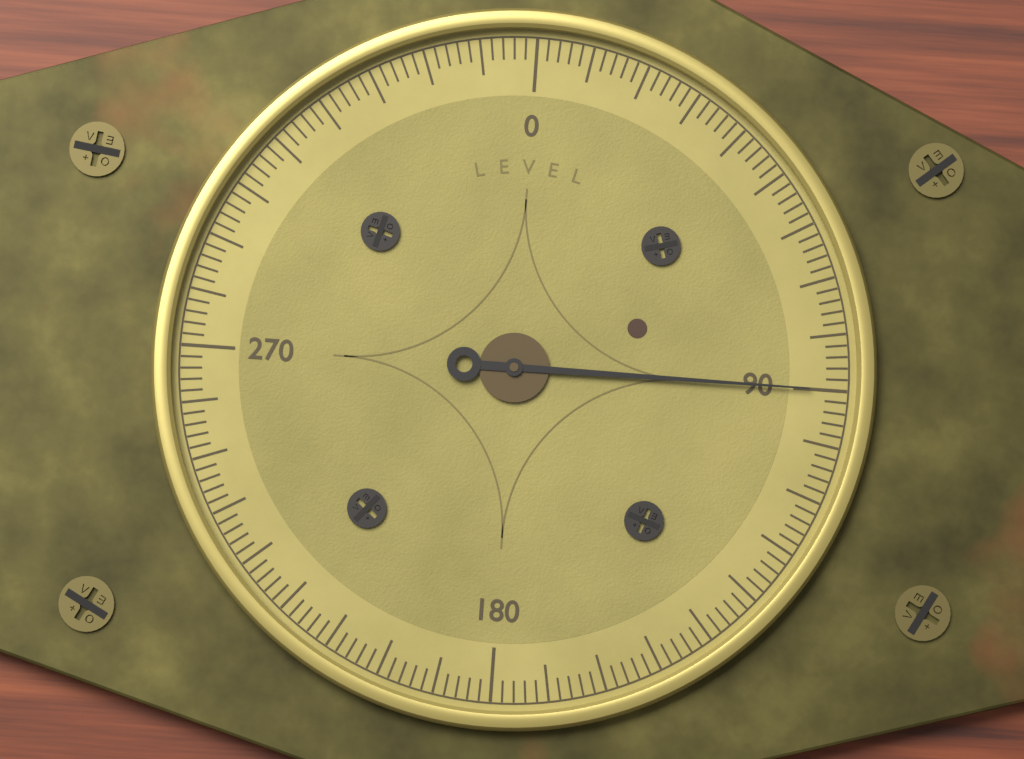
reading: 90 (no unit)
